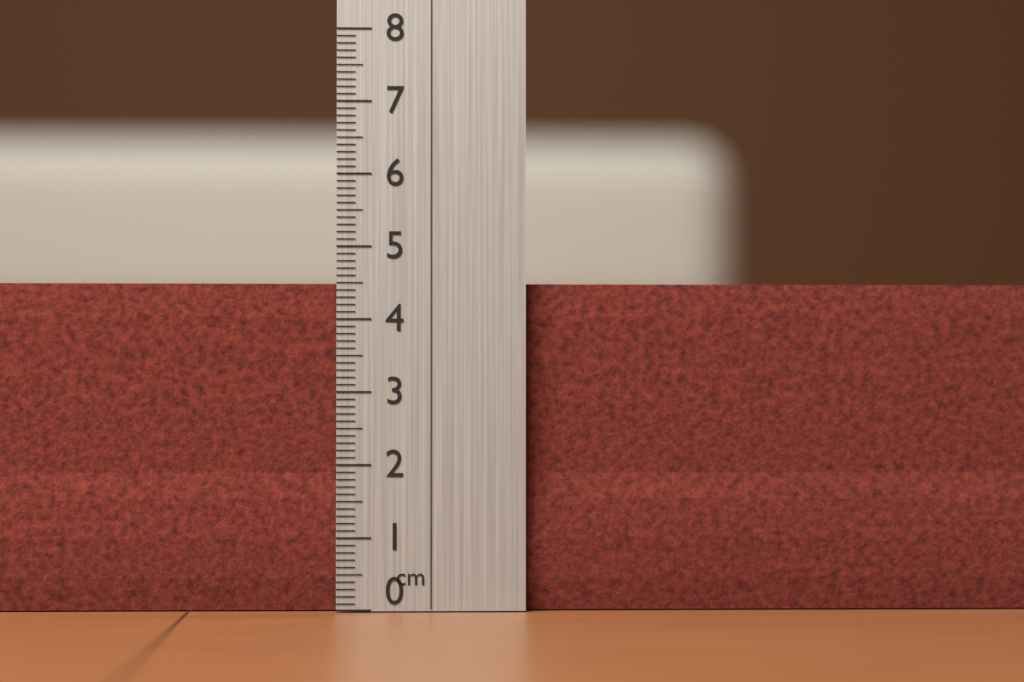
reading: 4.5 cm
